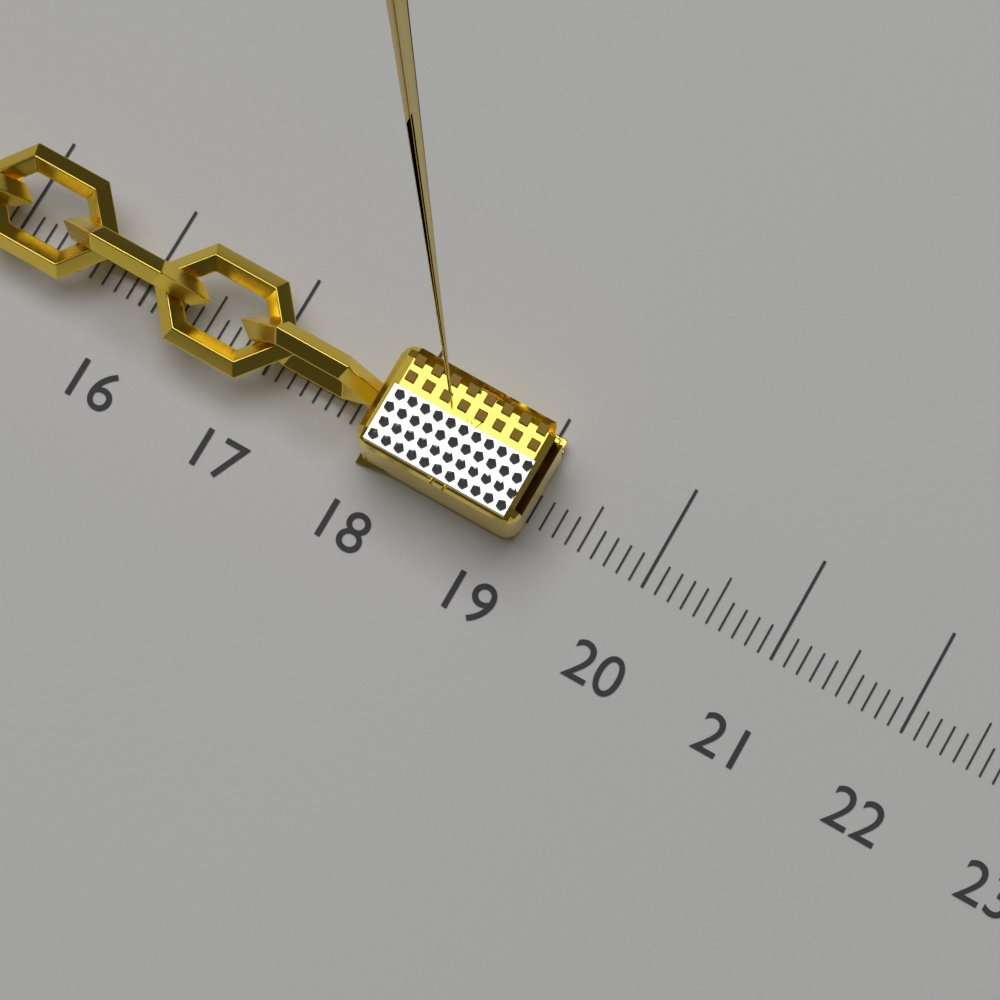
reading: 19.1 (no unit)
